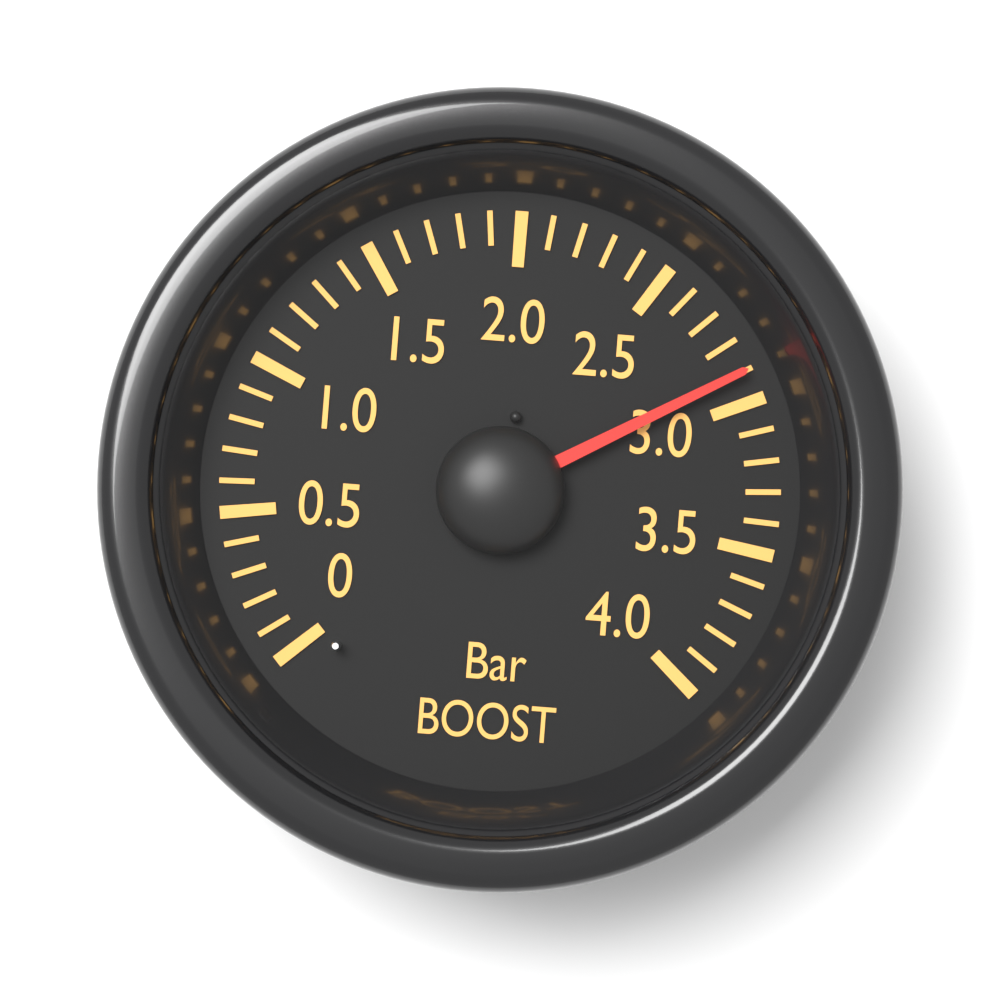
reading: 2.9 bar
